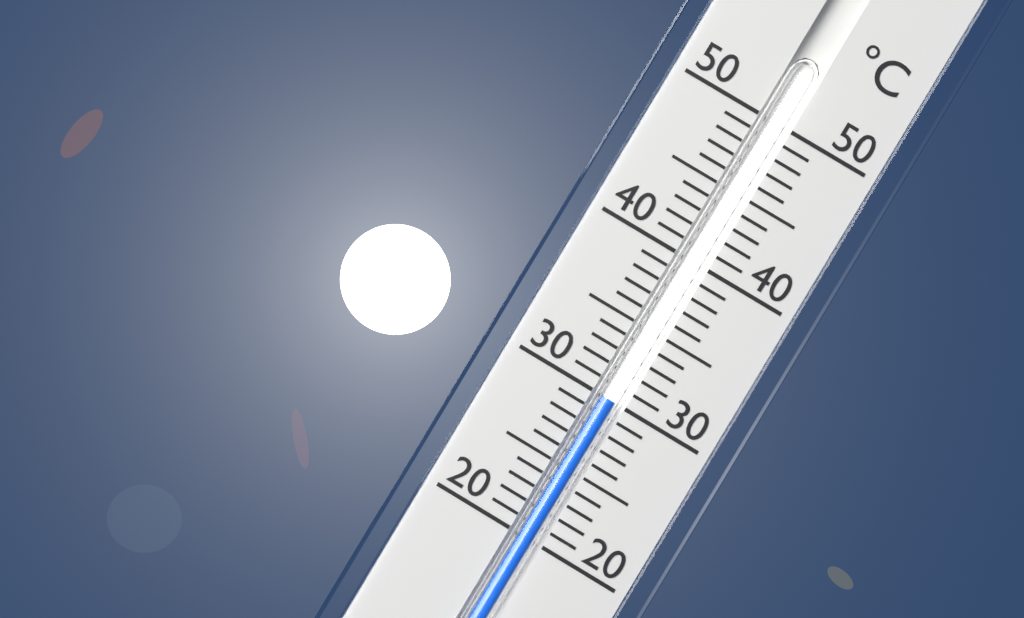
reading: 30 °C
